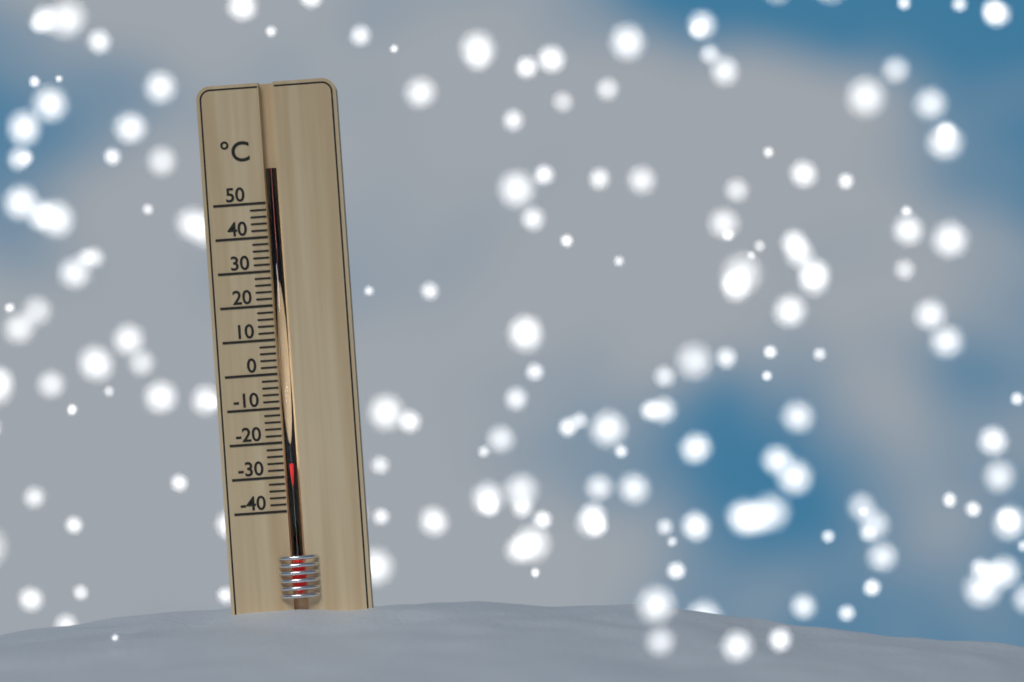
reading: -26 °C
